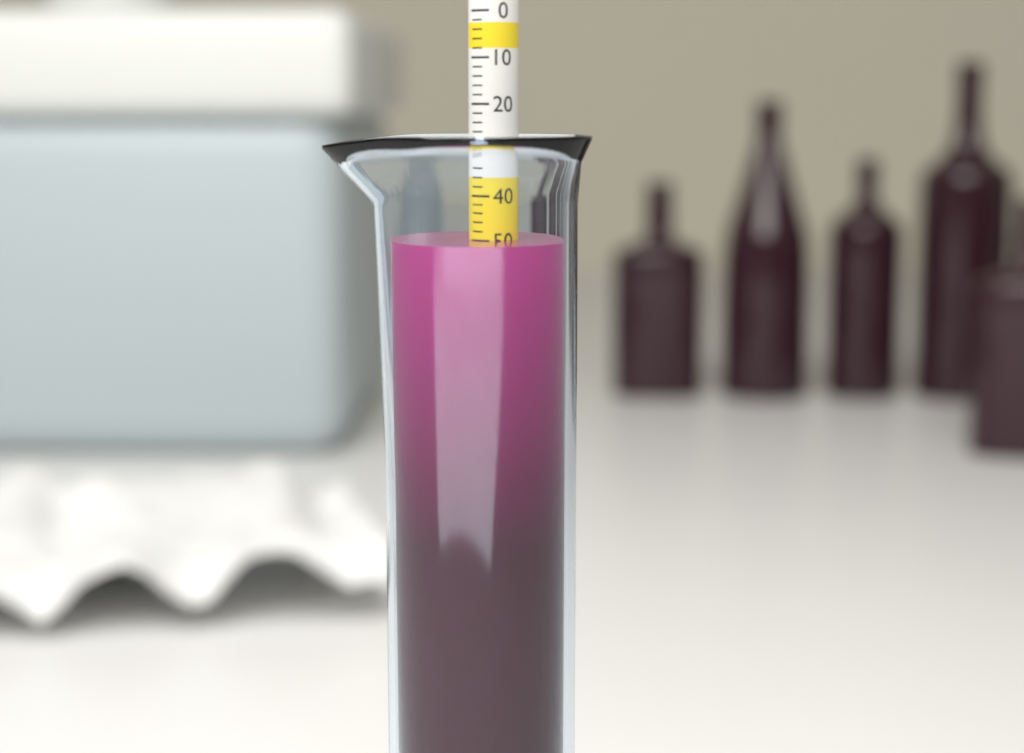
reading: 50 (no unit)
